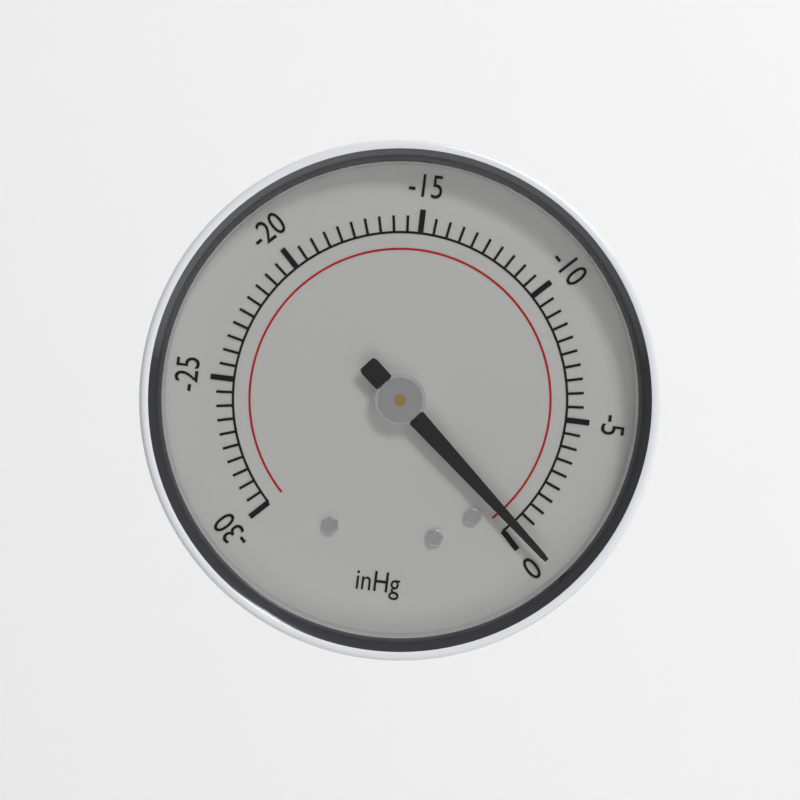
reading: -0.5 inHg
